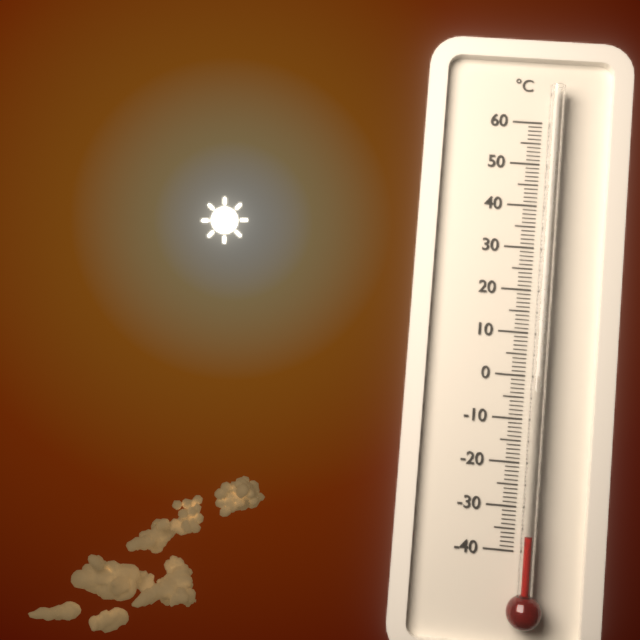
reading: -36 °C
